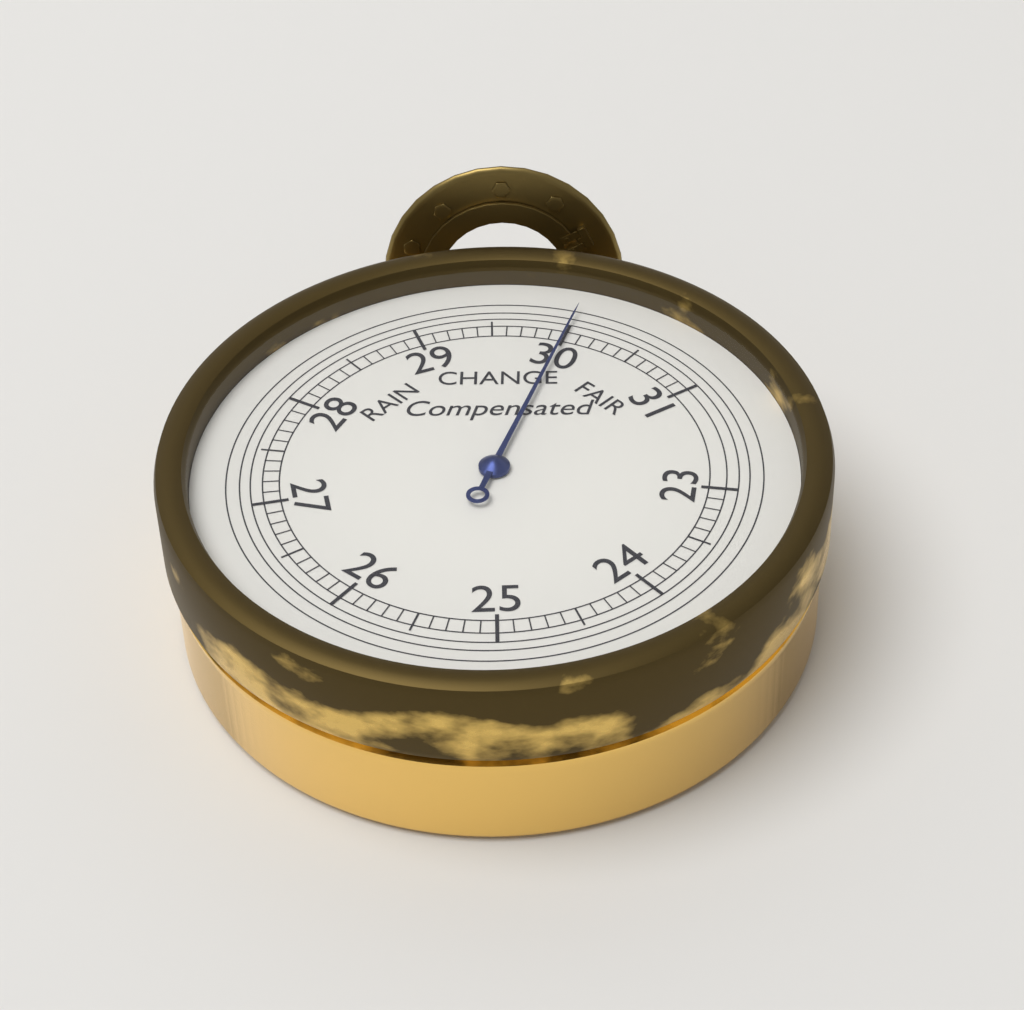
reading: 30.0 inHg
